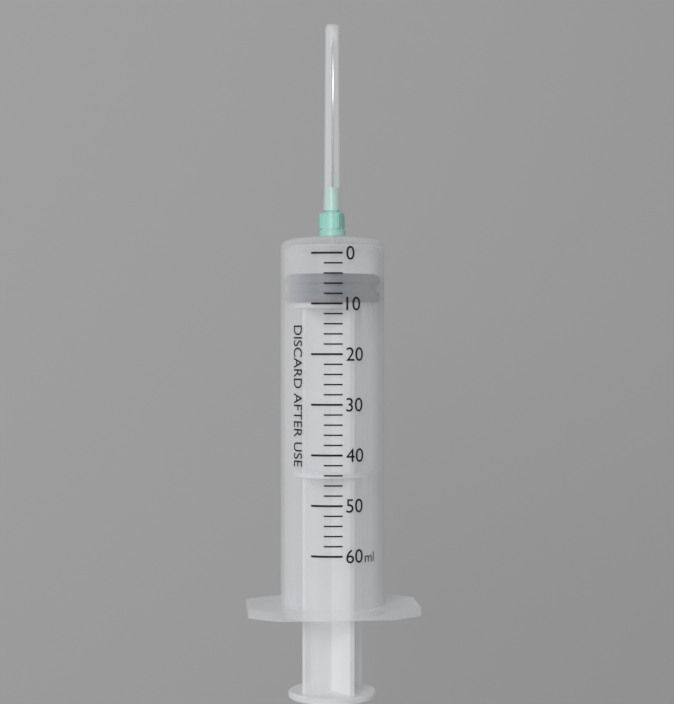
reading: 4 ml
